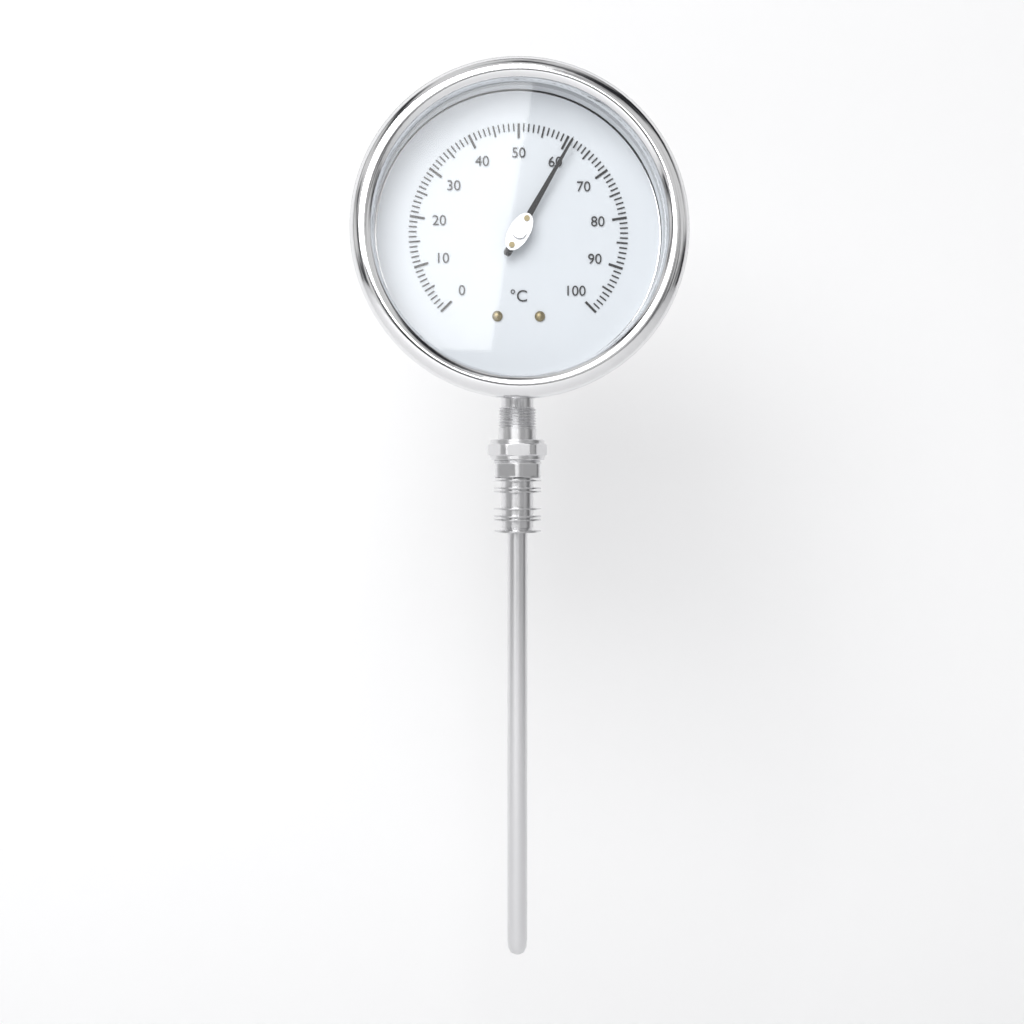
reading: 61 °C
